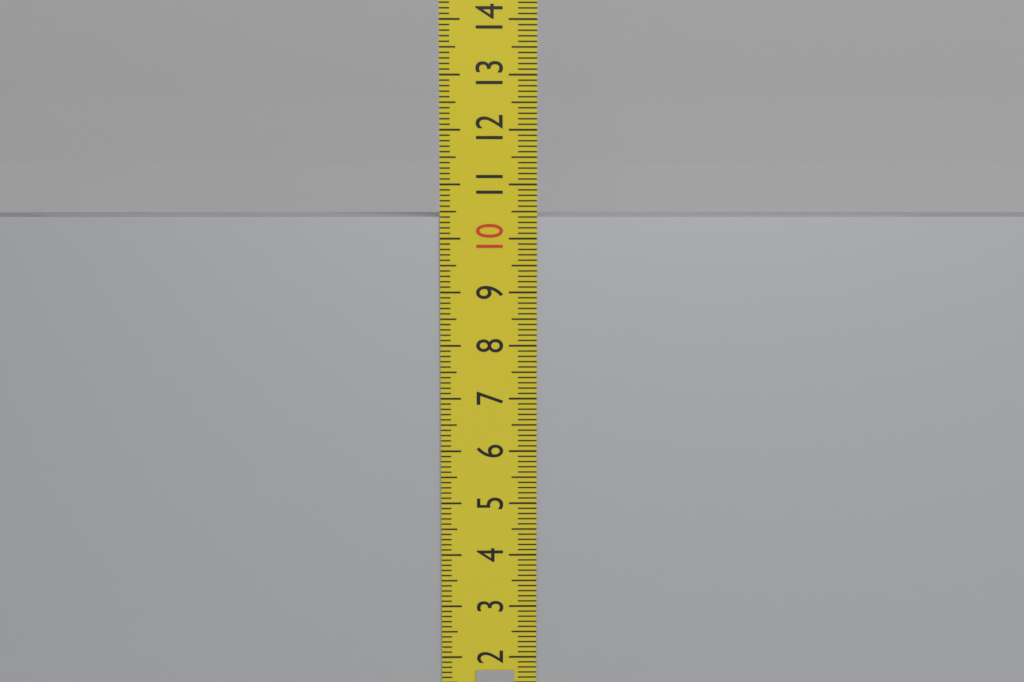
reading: 10.4 cm
